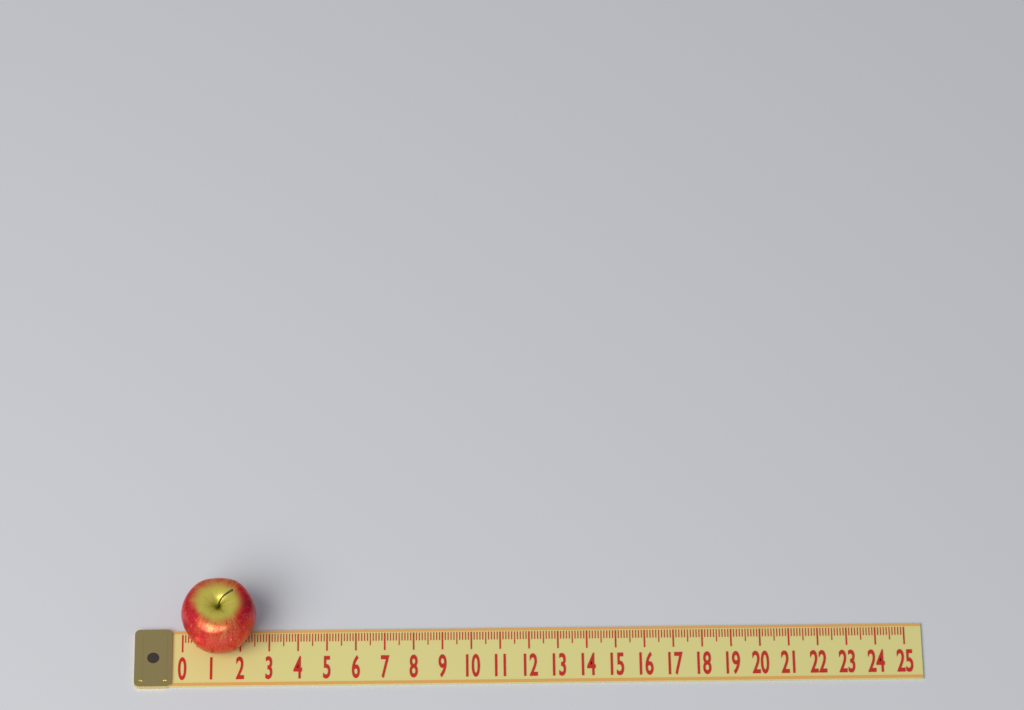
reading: 2.6 (no unit)
